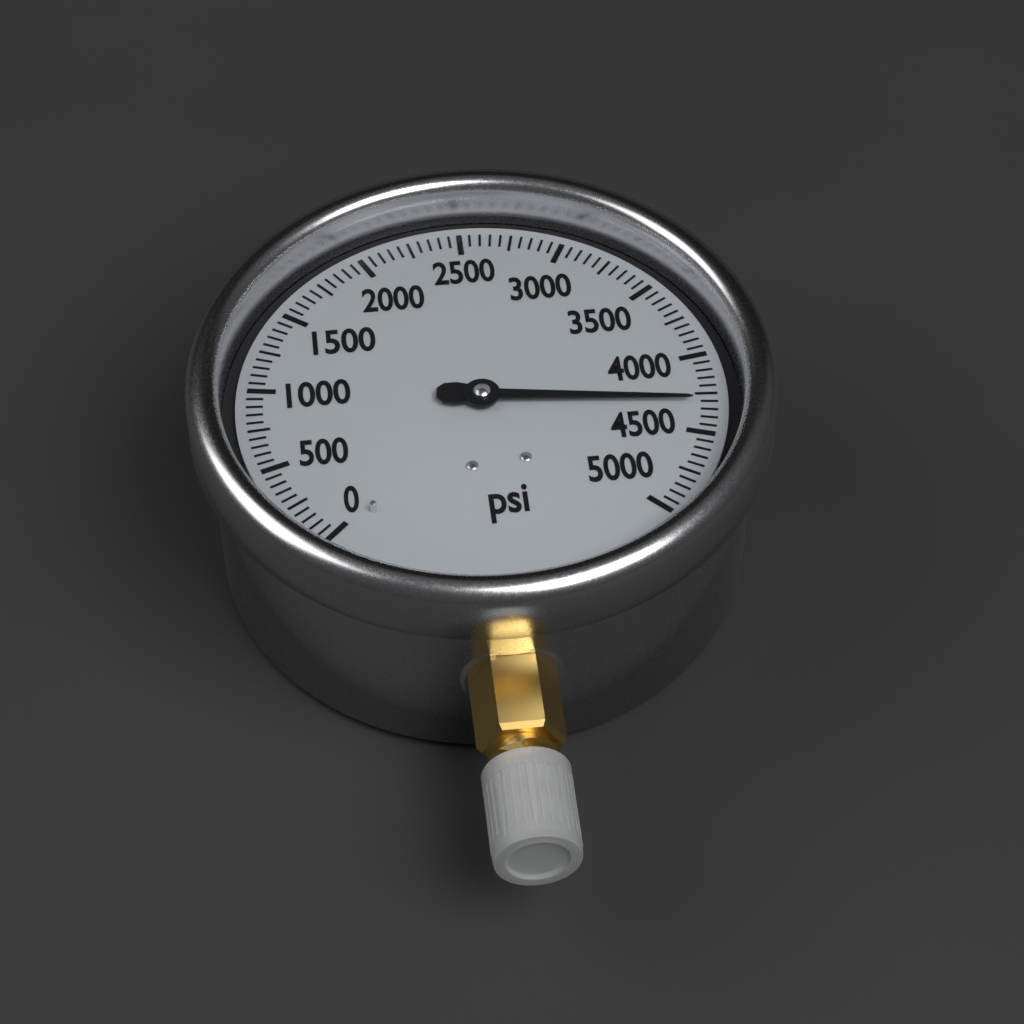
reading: 4300 psi
